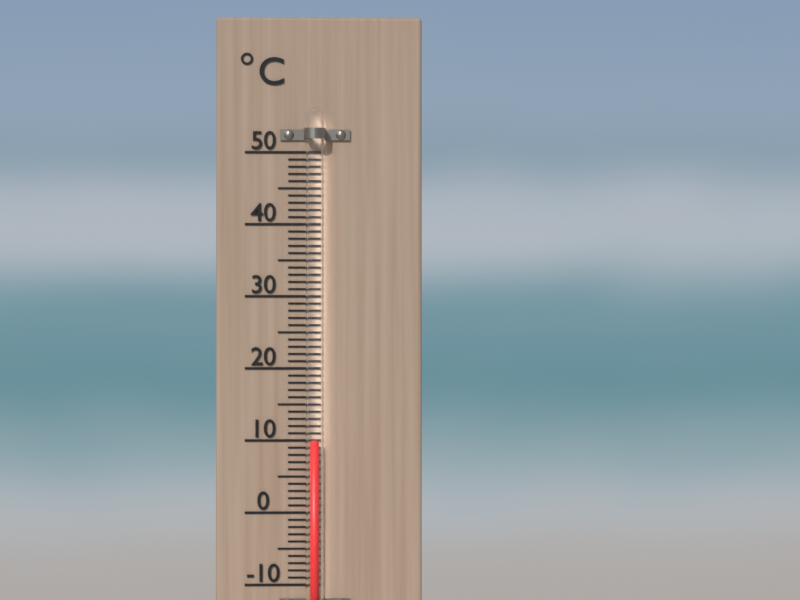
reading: 10 °C
